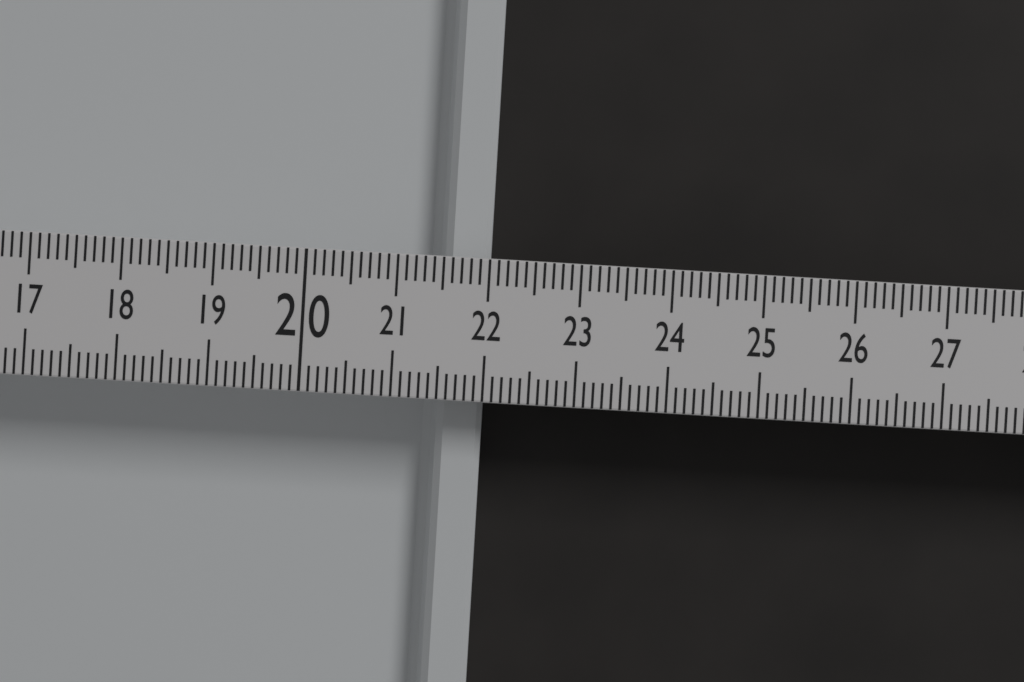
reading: 22.0 (no unit)
